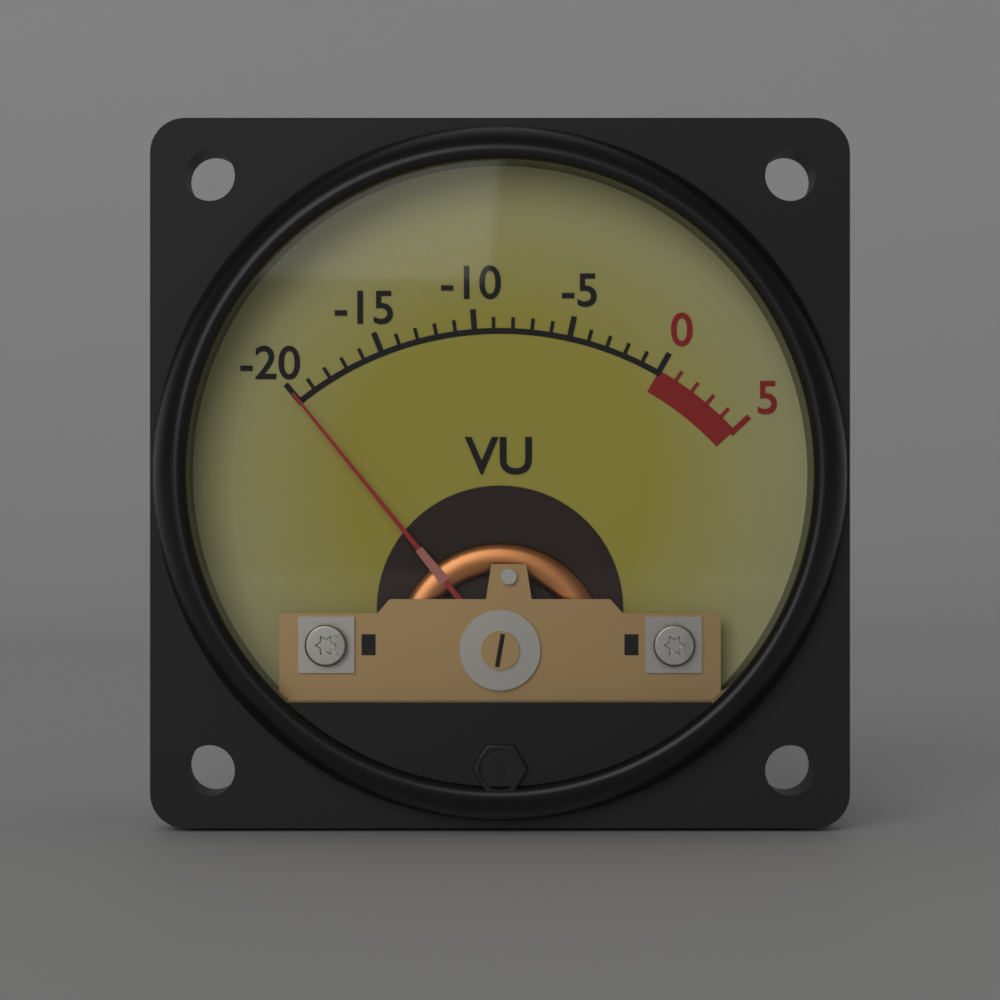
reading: -20 VU
